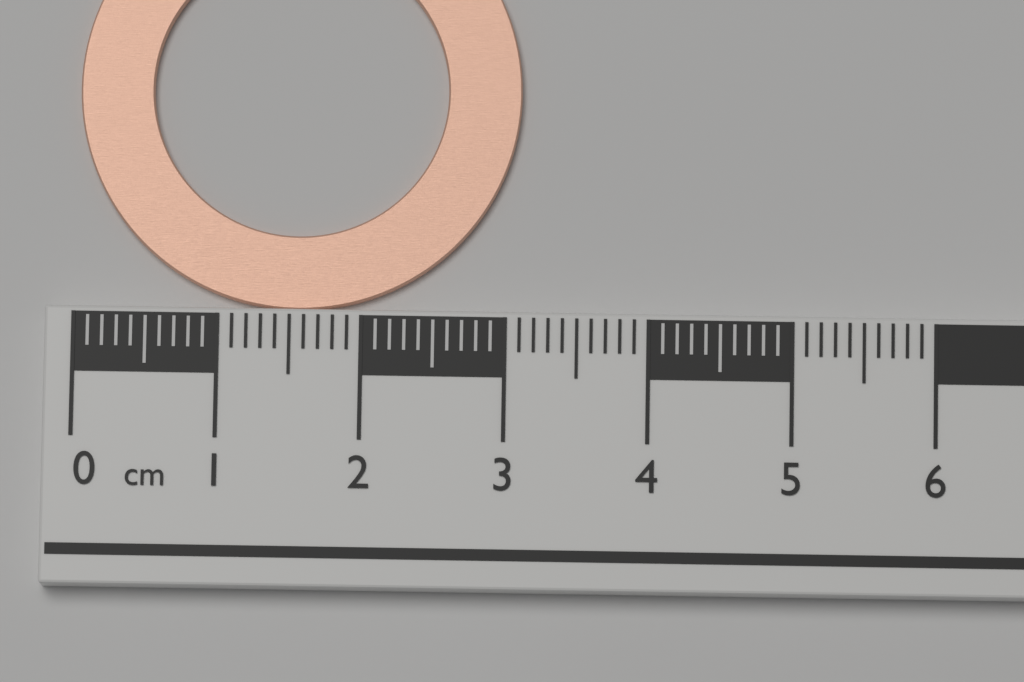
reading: 3.1 cm
